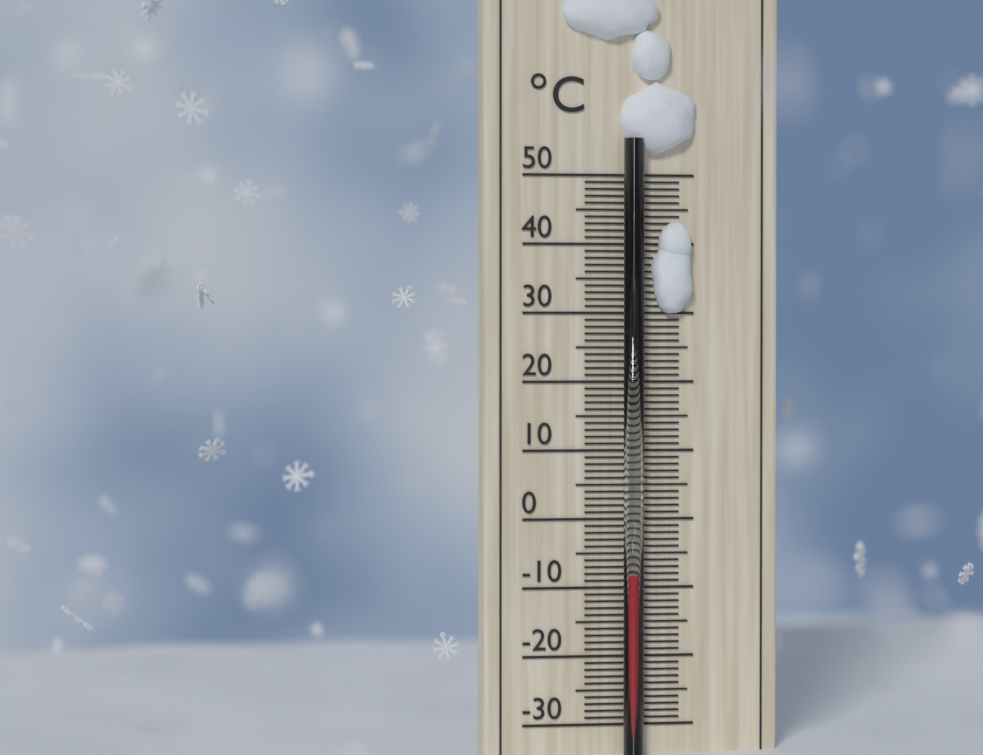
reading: -8 °C
